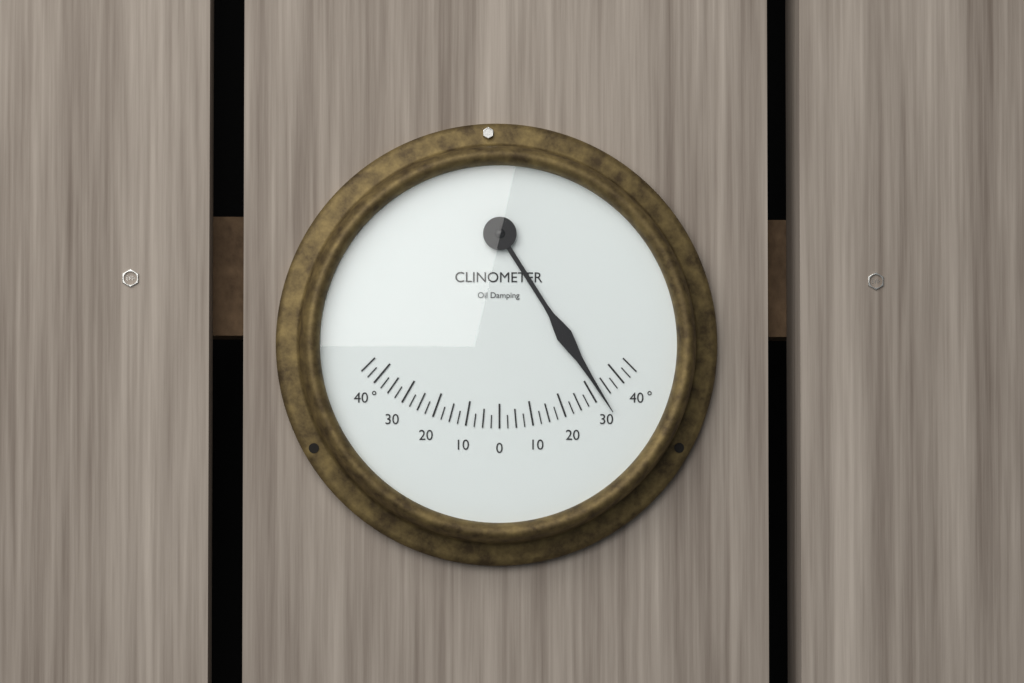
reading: 32.5 °
